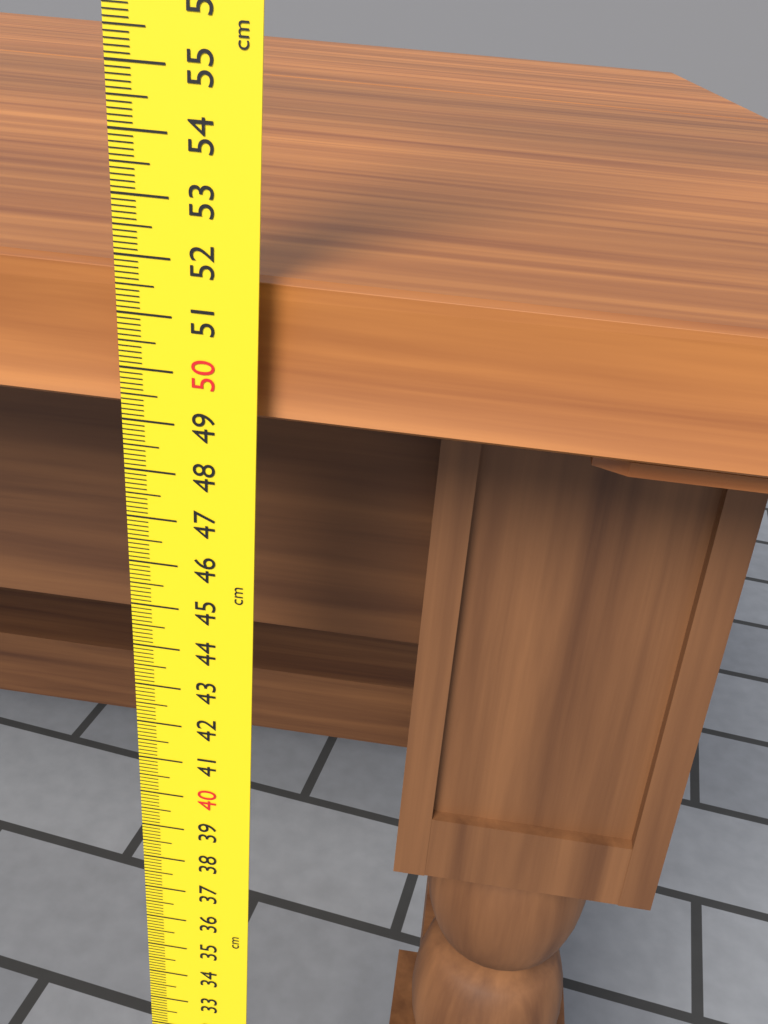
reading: 51.7 cm
